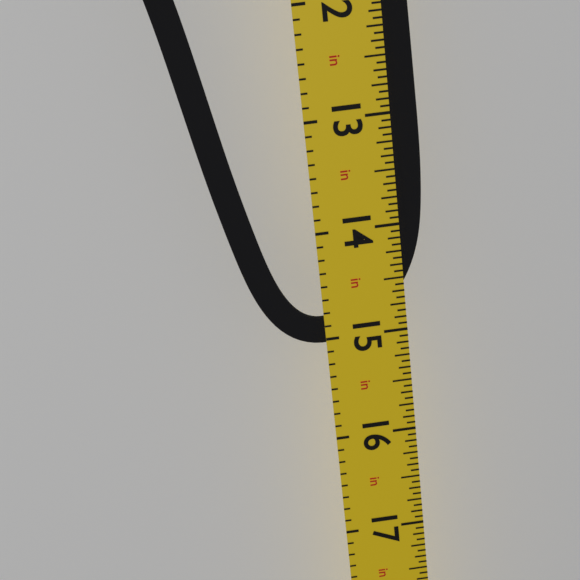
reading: 15.0625 in
